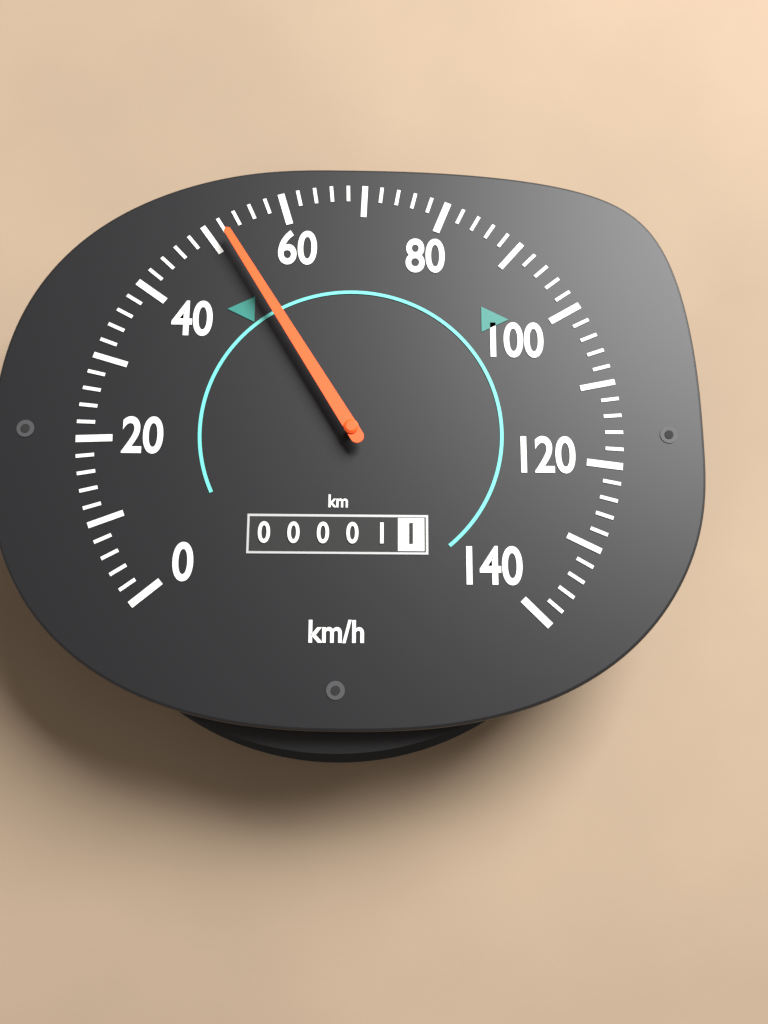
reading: 52 km/h
